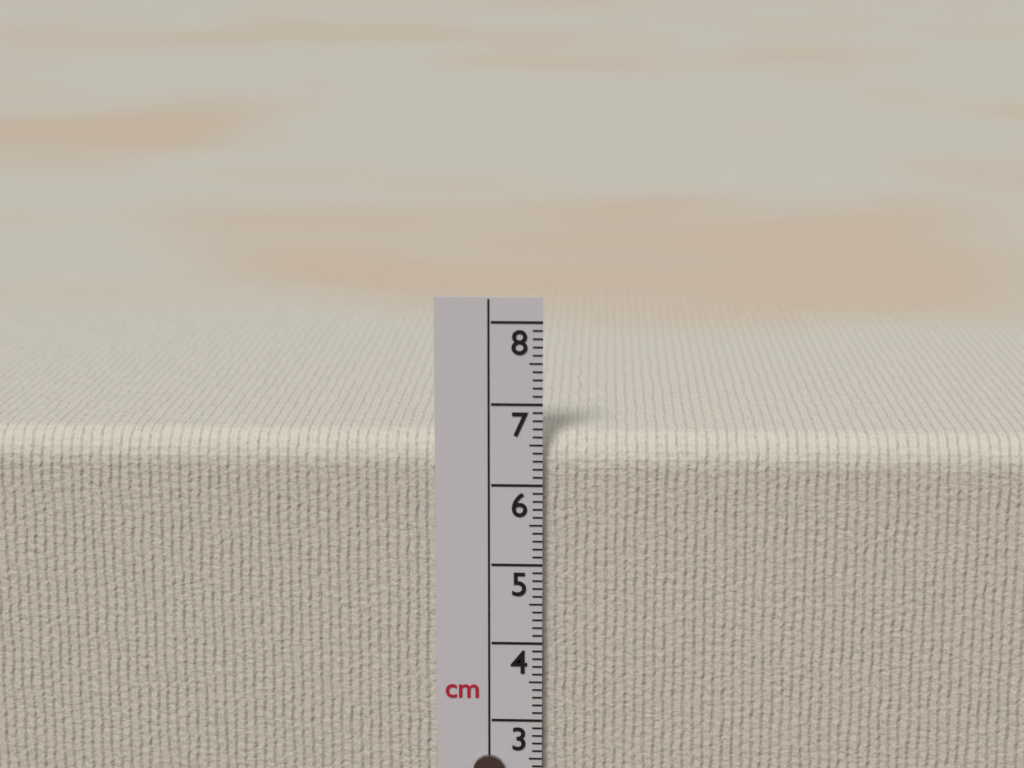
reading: 6.6 cm
